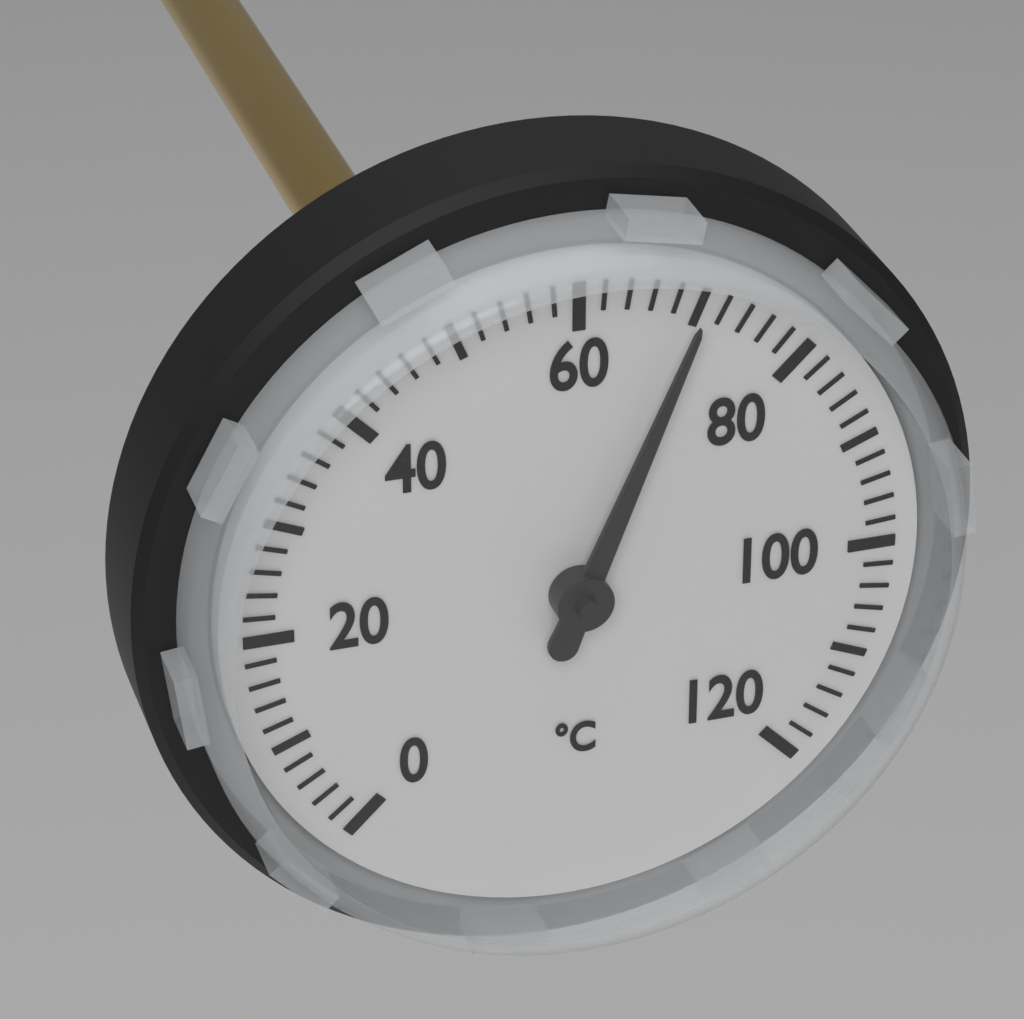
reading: 70 °C
